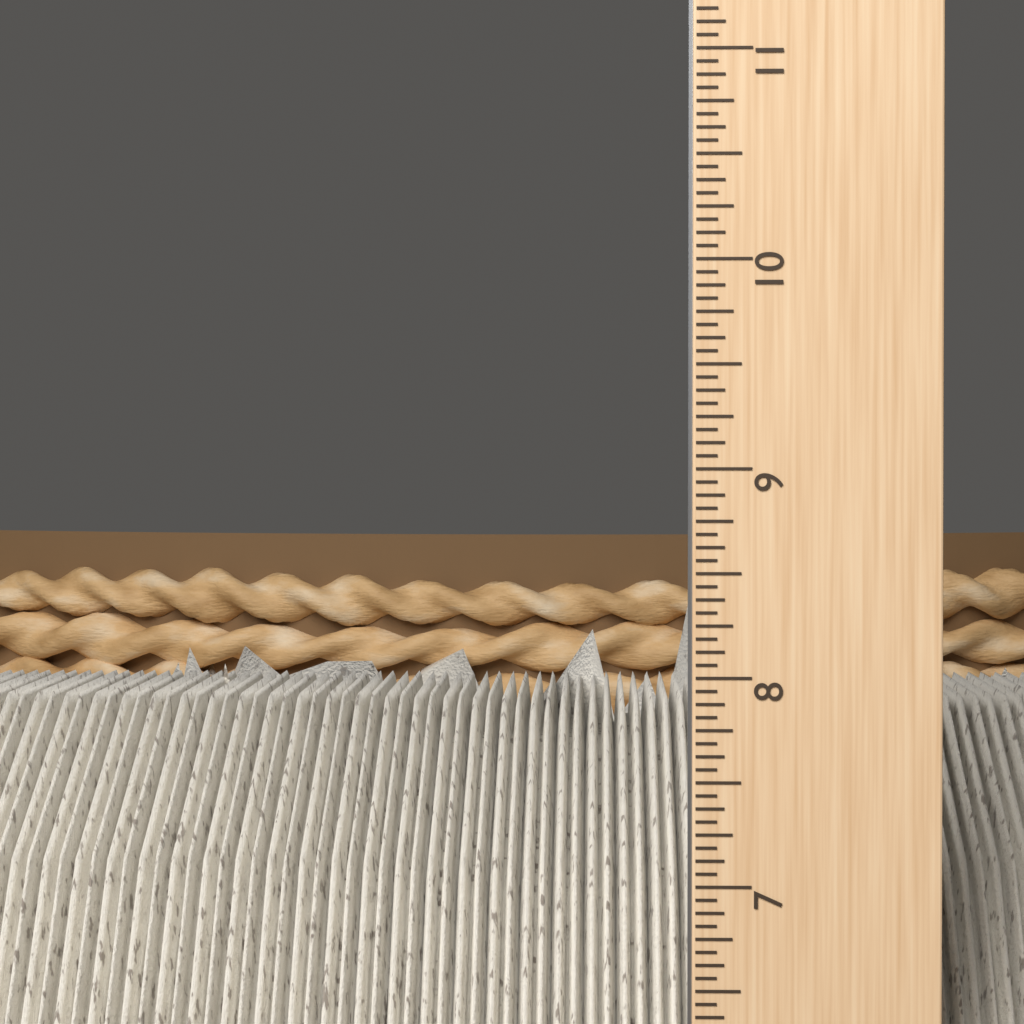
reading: 8.2500 inch
